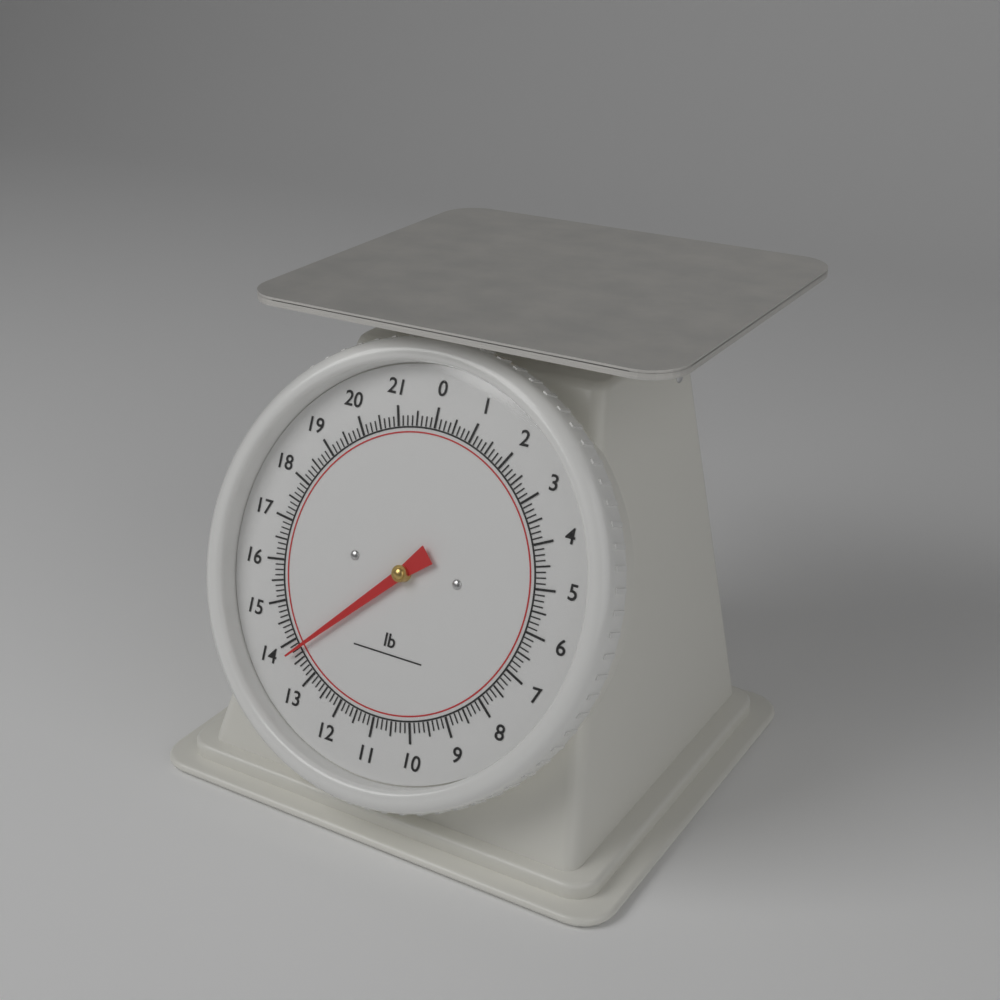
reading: 13.750 lb
